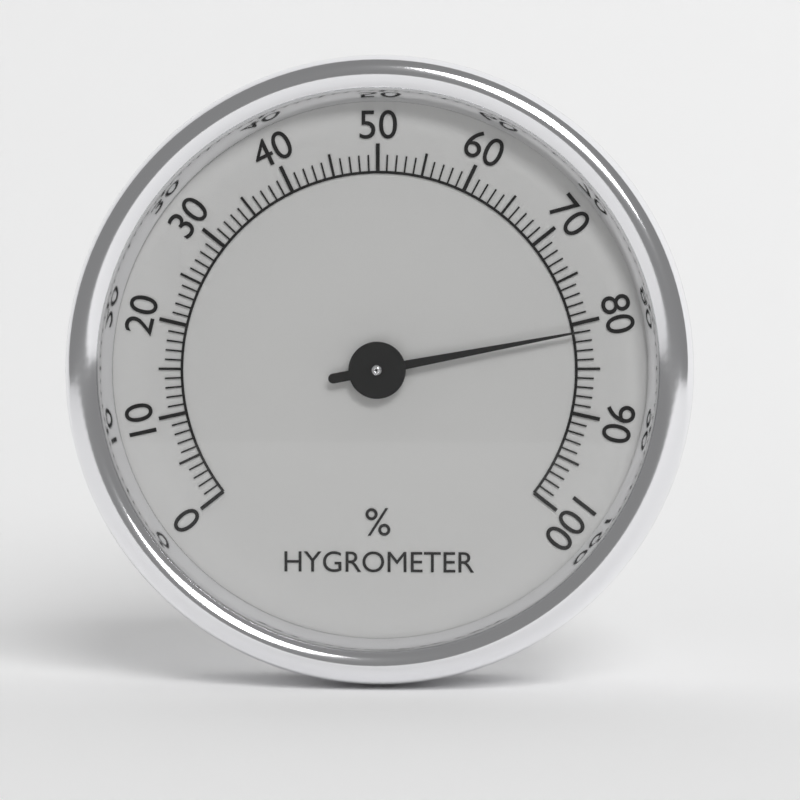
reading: 81 %
